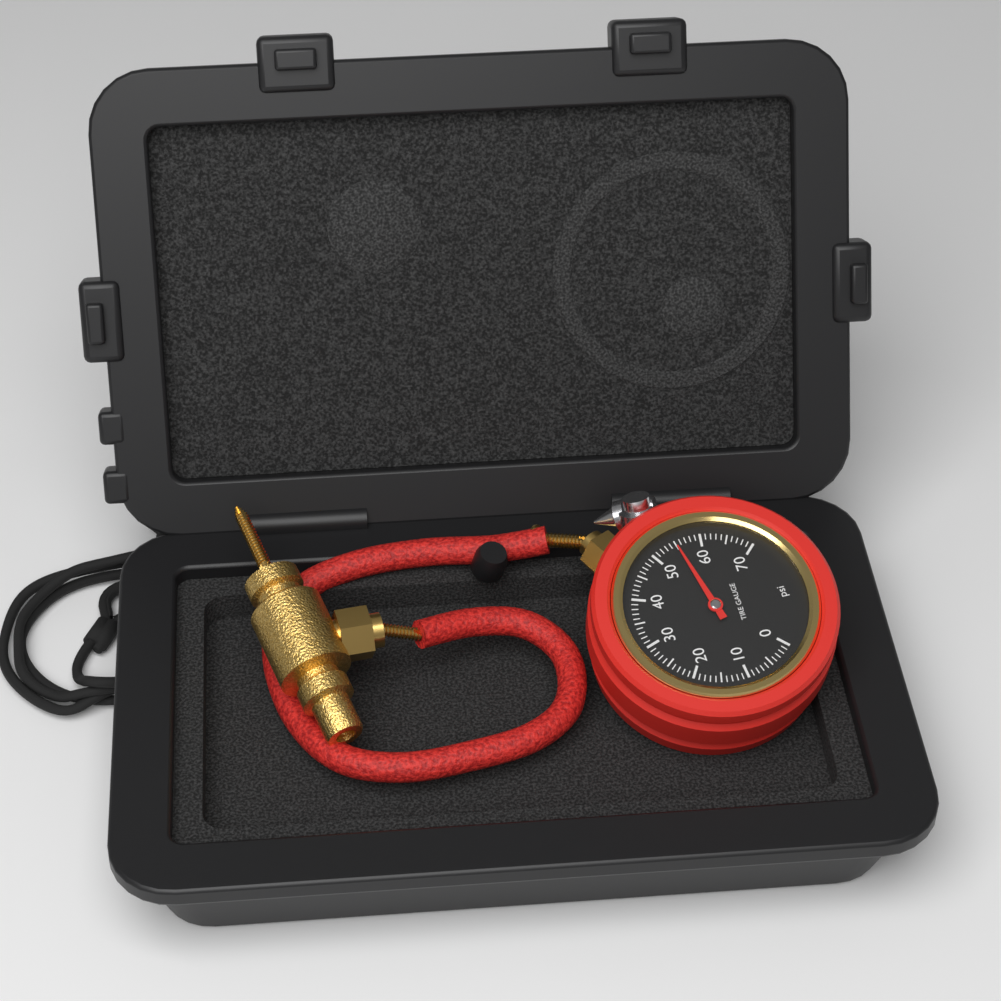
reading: 55 psi
